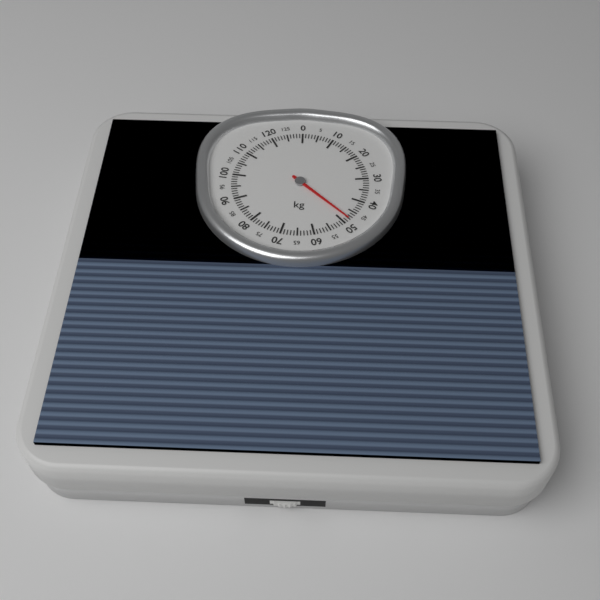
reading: 48 kg
